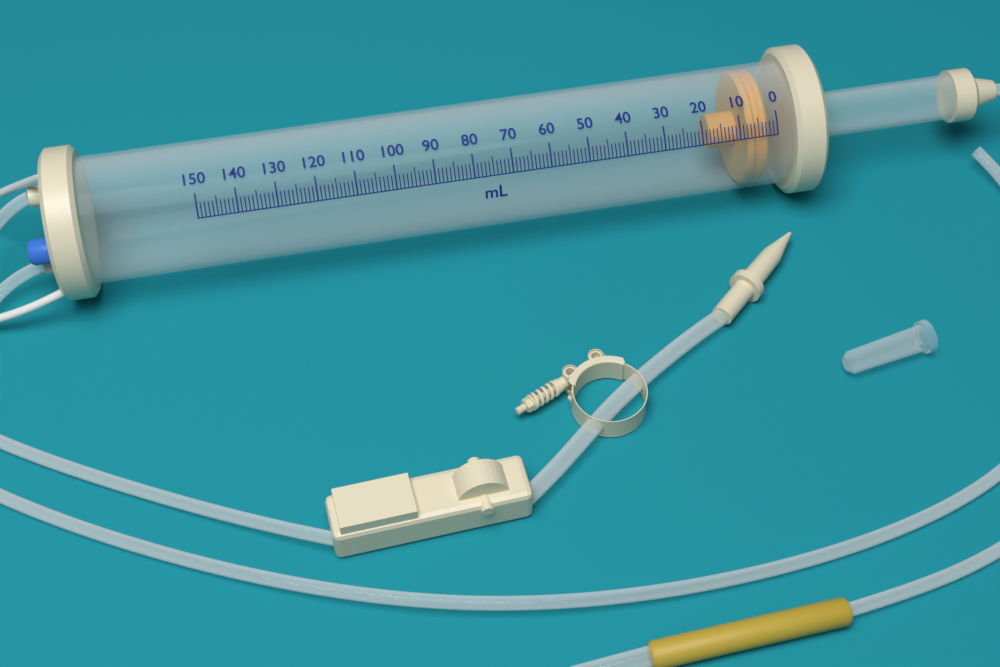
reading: 2 ml
